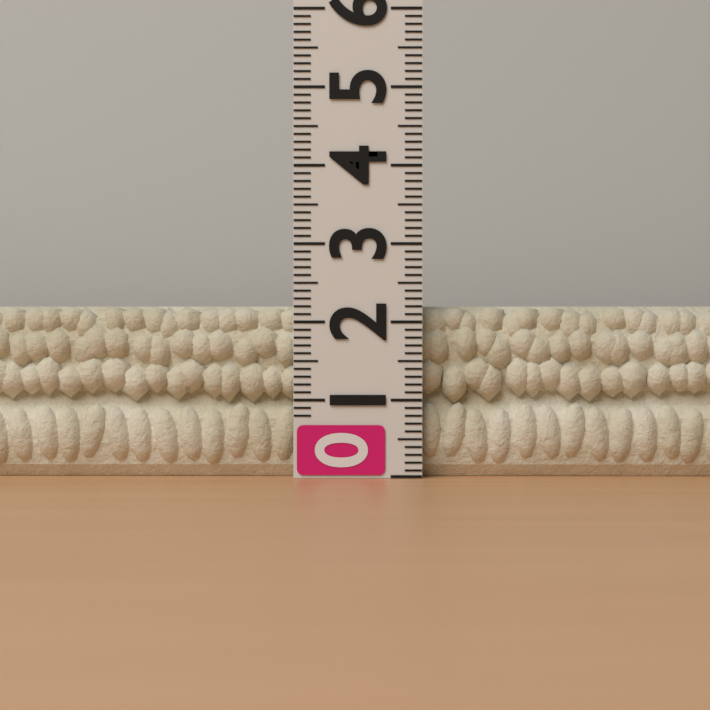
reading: 2.2 (no unit)
